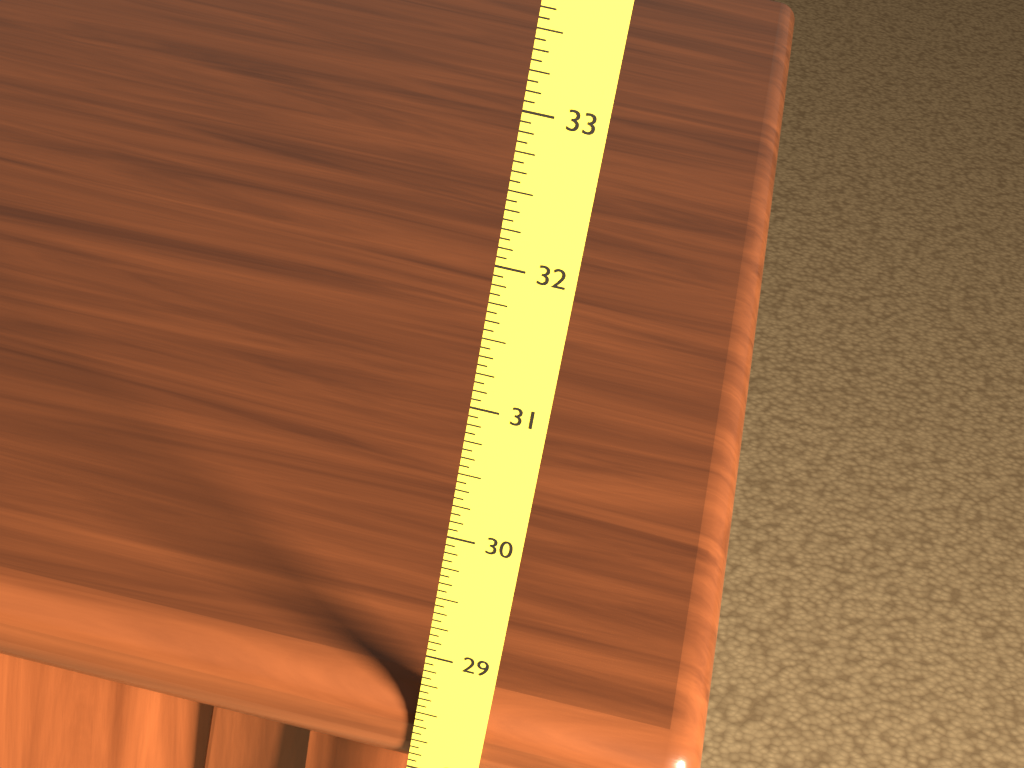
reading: 28.6250 (no unit)
